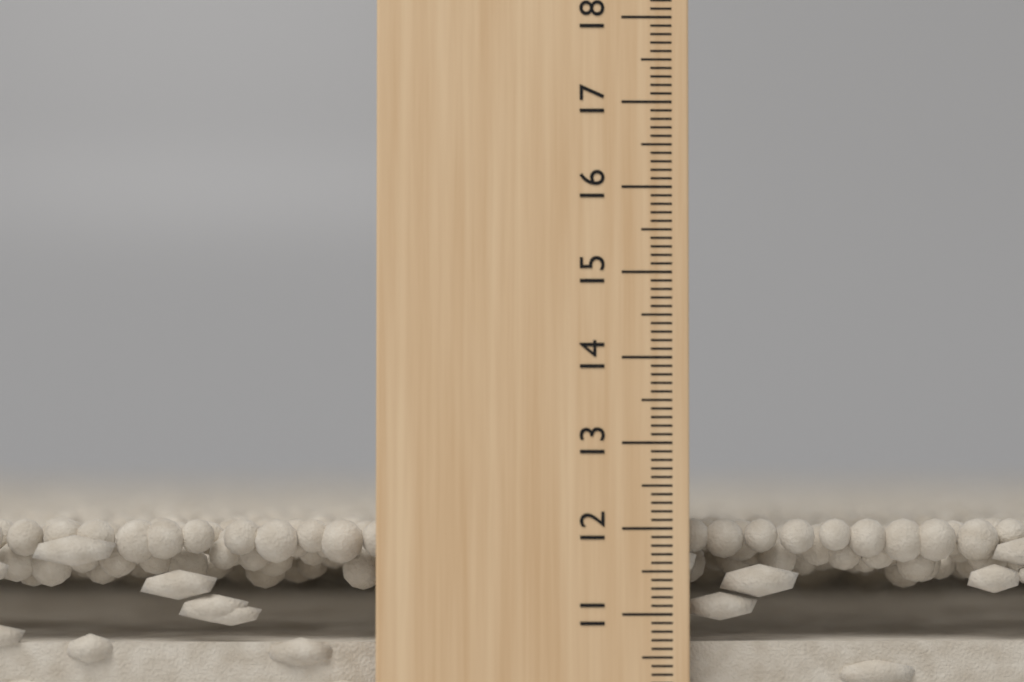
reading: 12.1 cm
